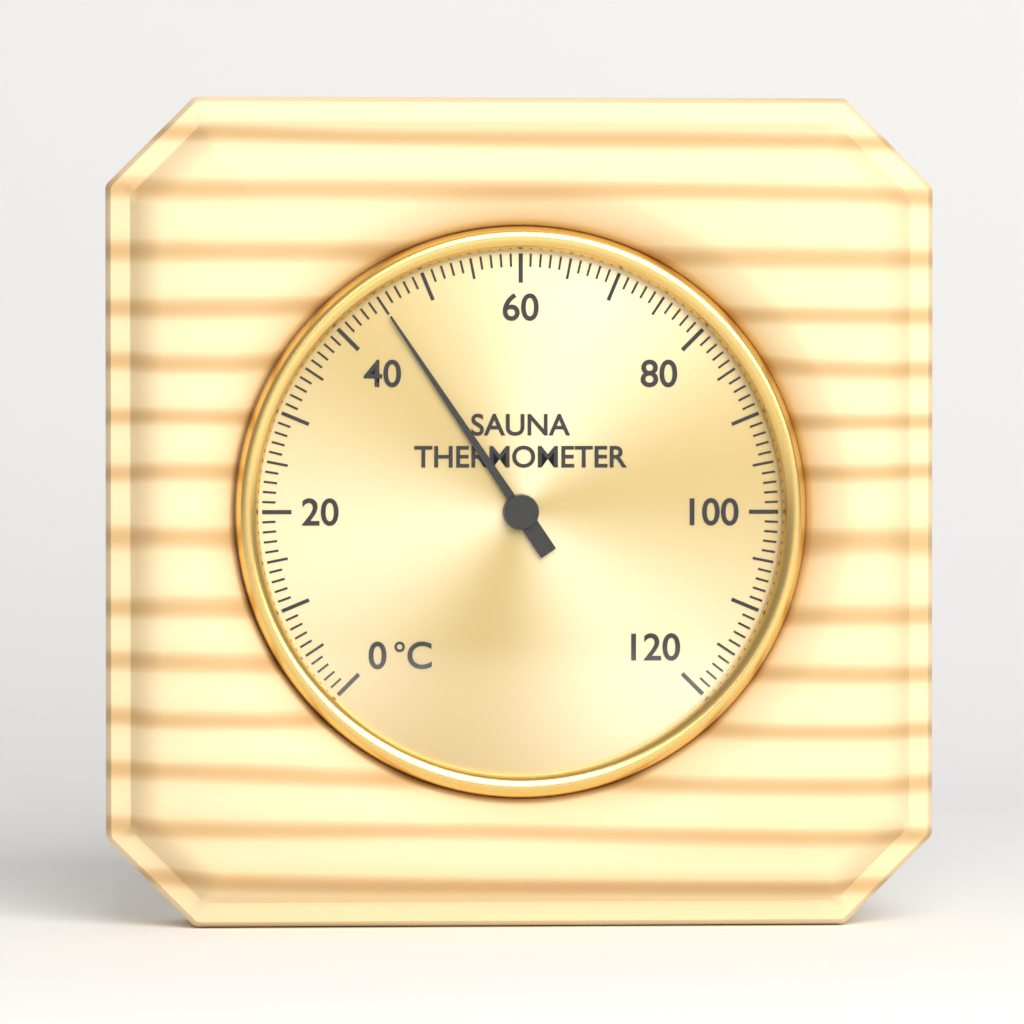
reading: 45 °C
